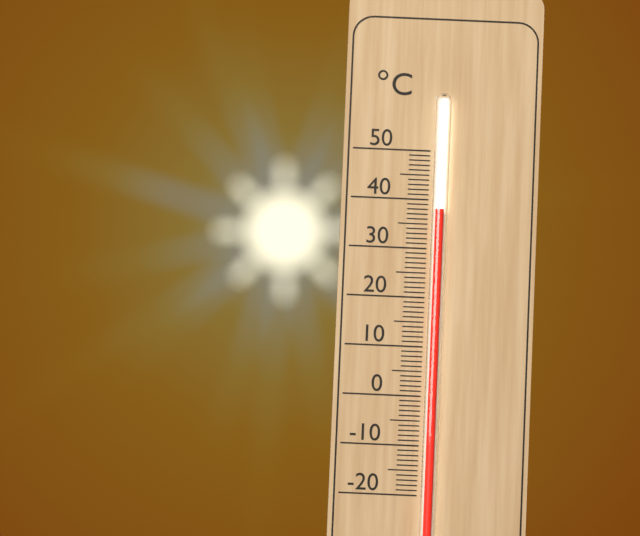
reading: 38 °C
